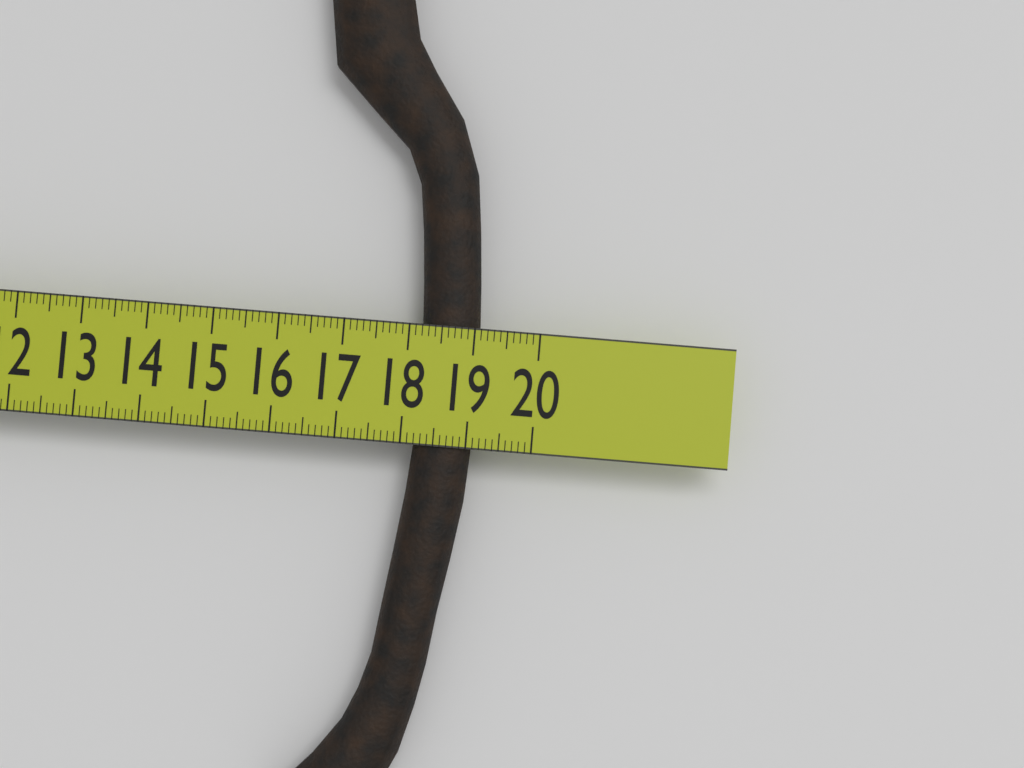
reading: 19.1 cm
